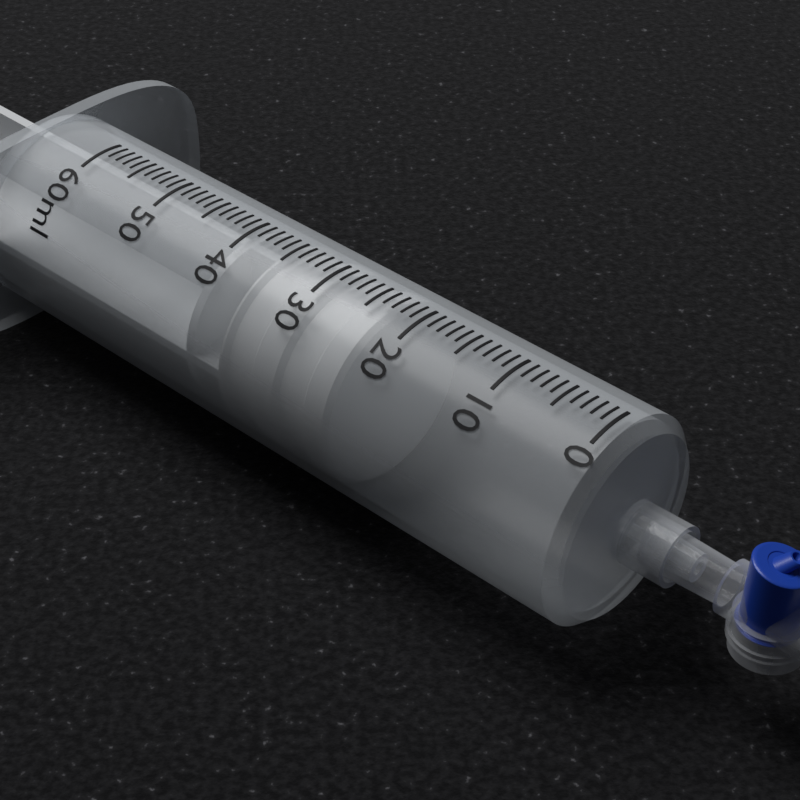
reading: 23 ml
